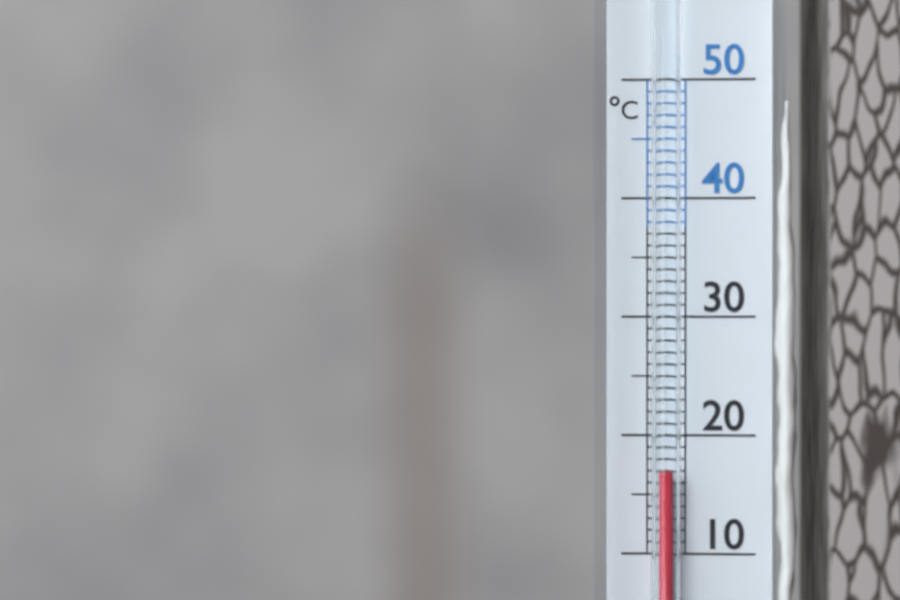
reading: 17 °C
